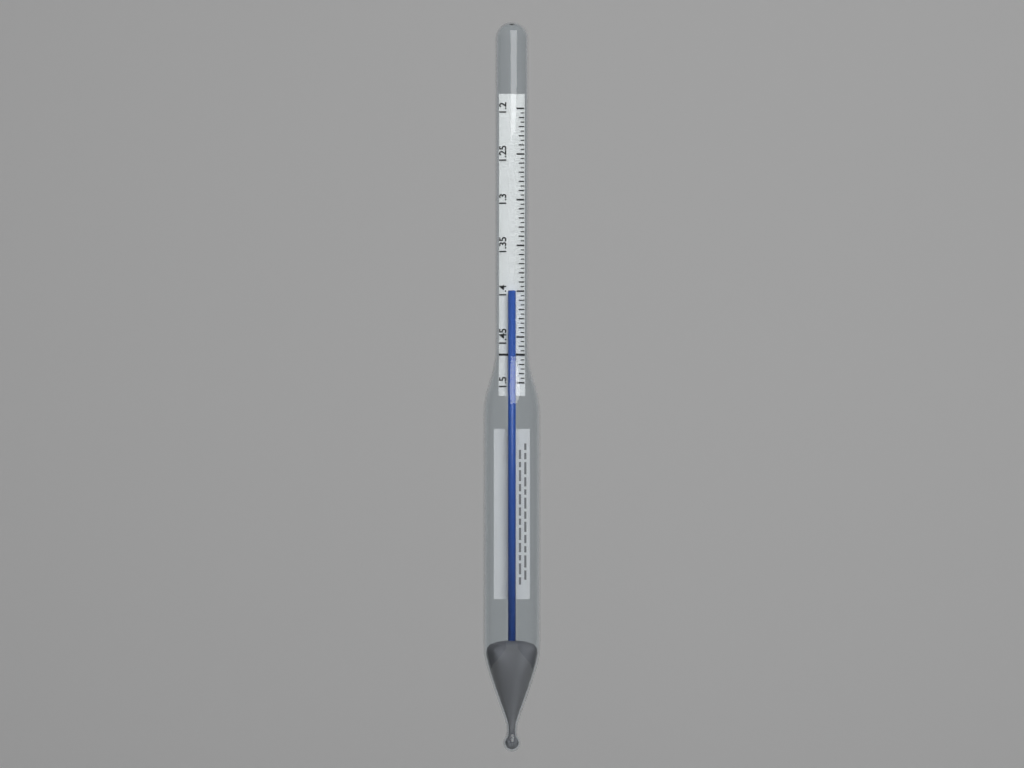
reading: 1.400 (no unit)
